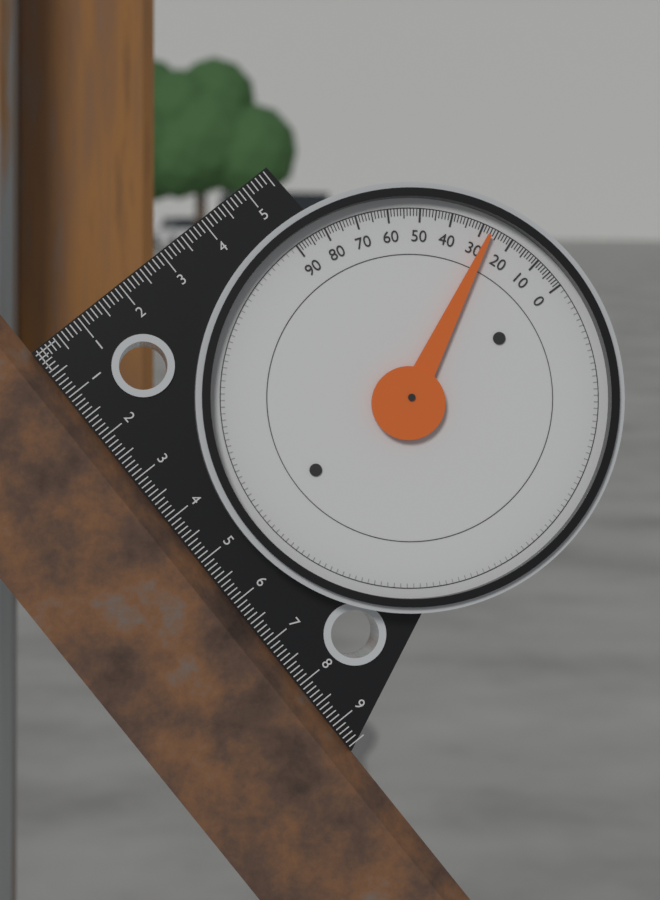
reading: 27 (no unit)
